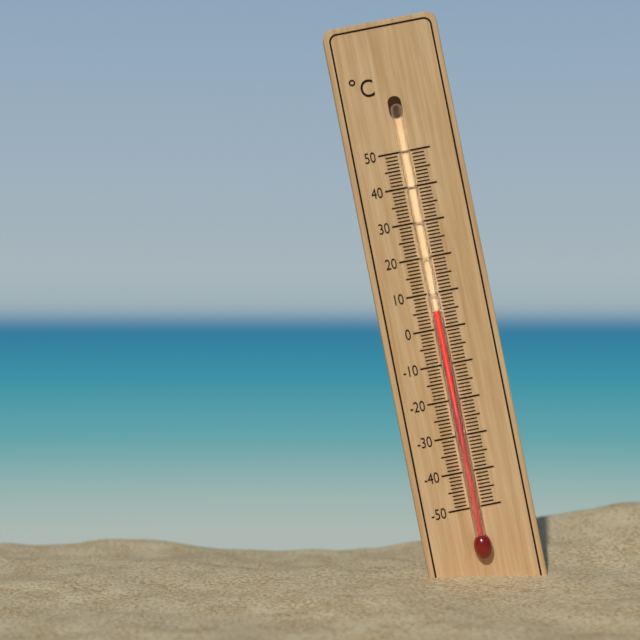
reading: 5 °C
